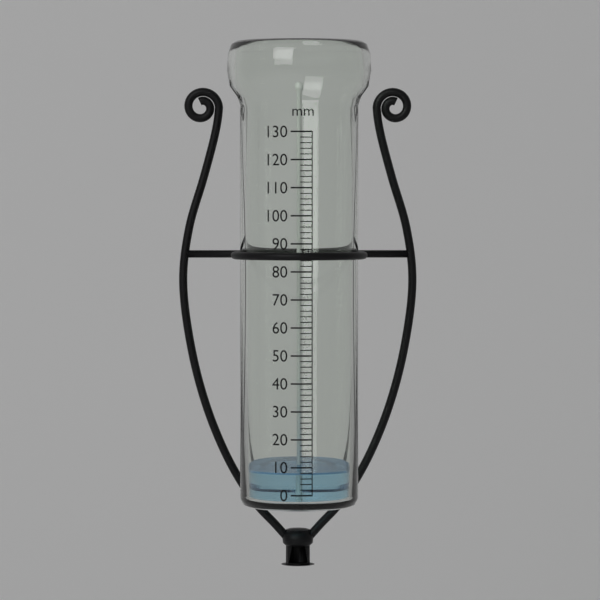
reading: 8 mm
